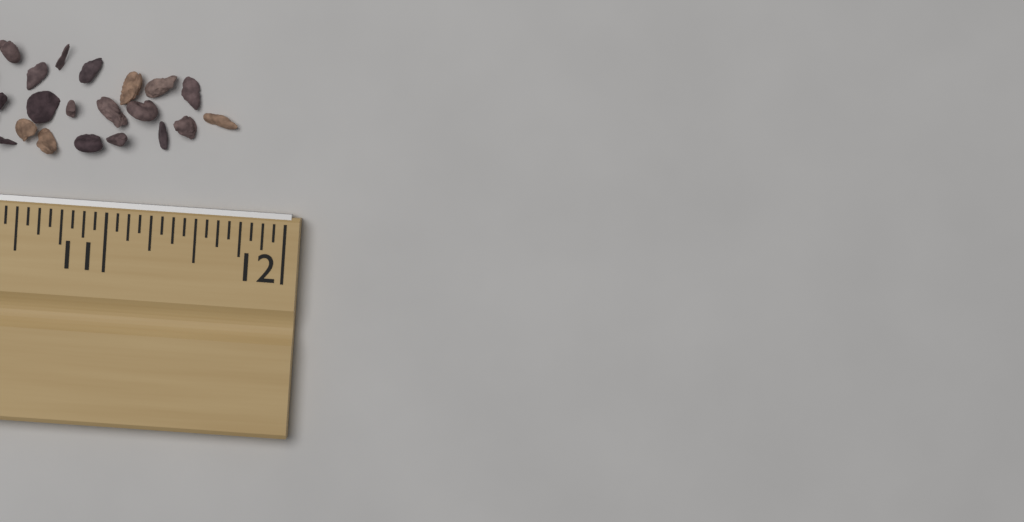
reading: 11.6875 in
